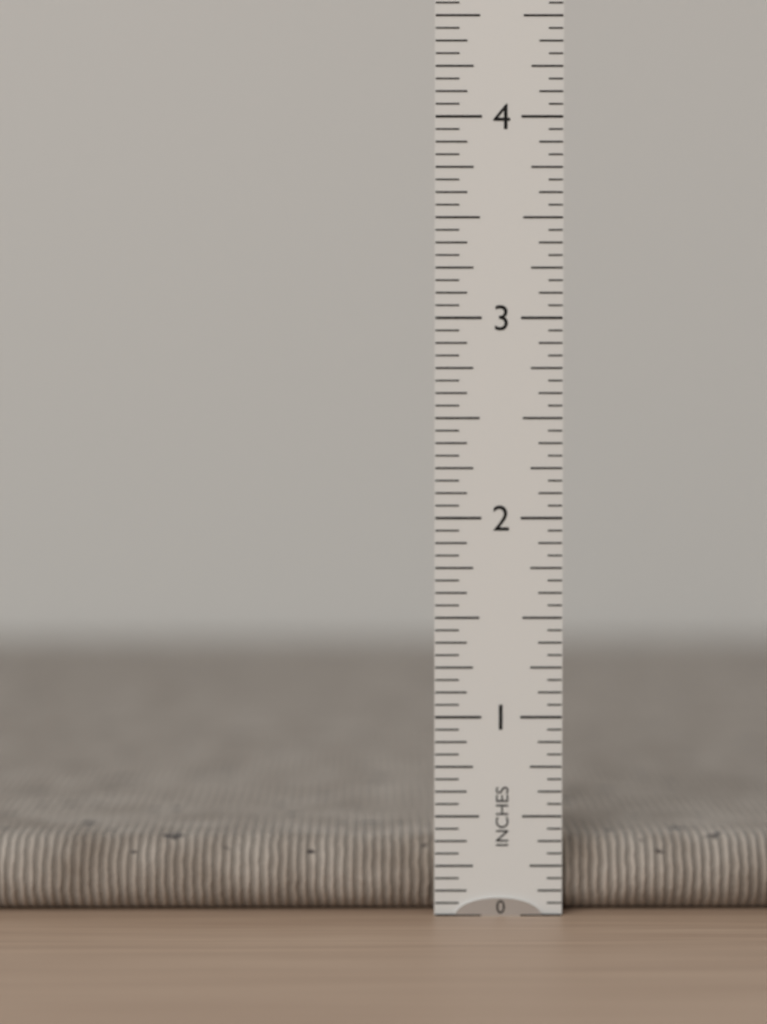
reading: 0.3750 in
